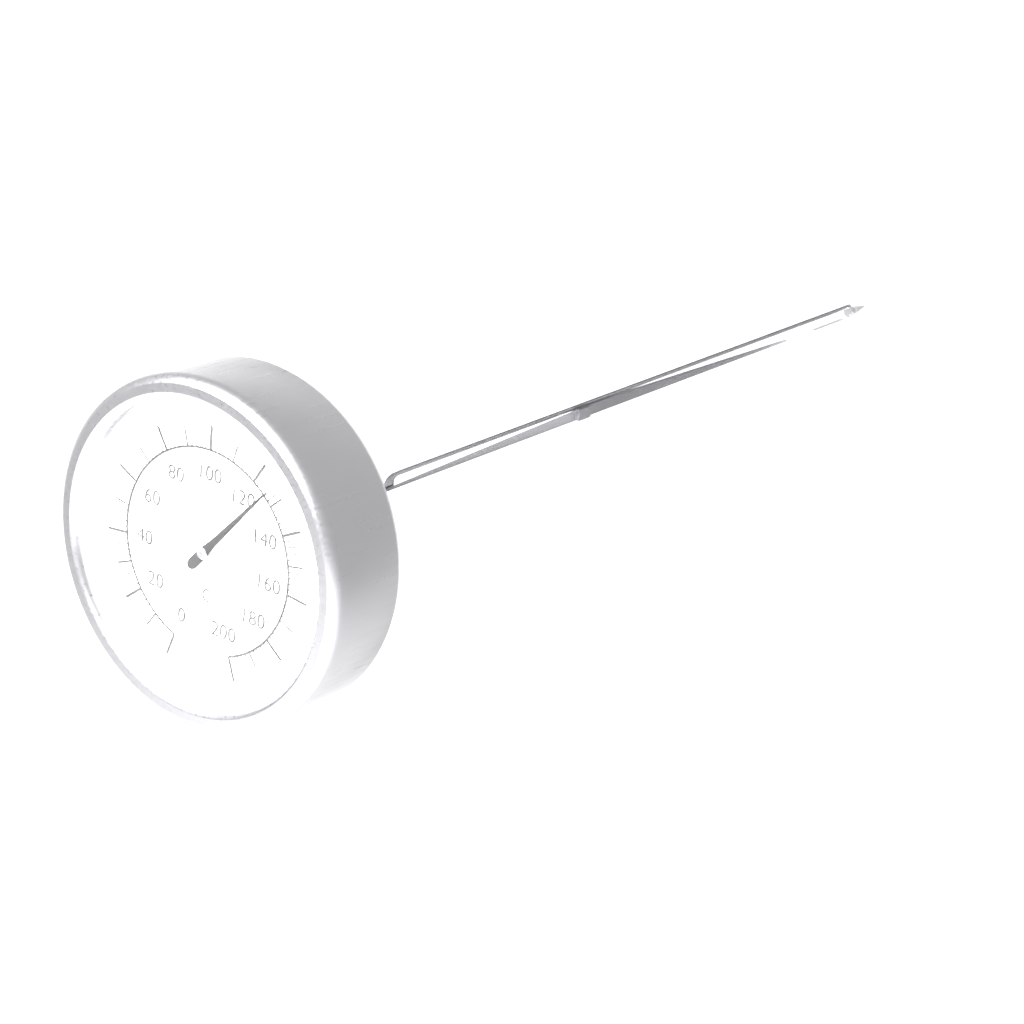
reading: 126 °C
